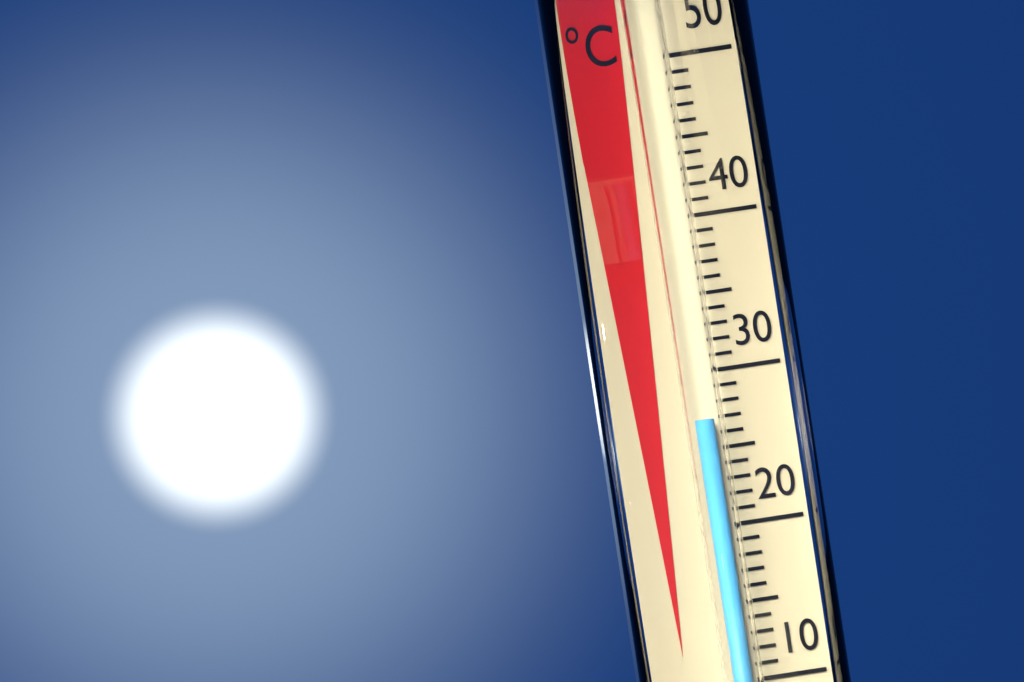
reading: 27 °C
